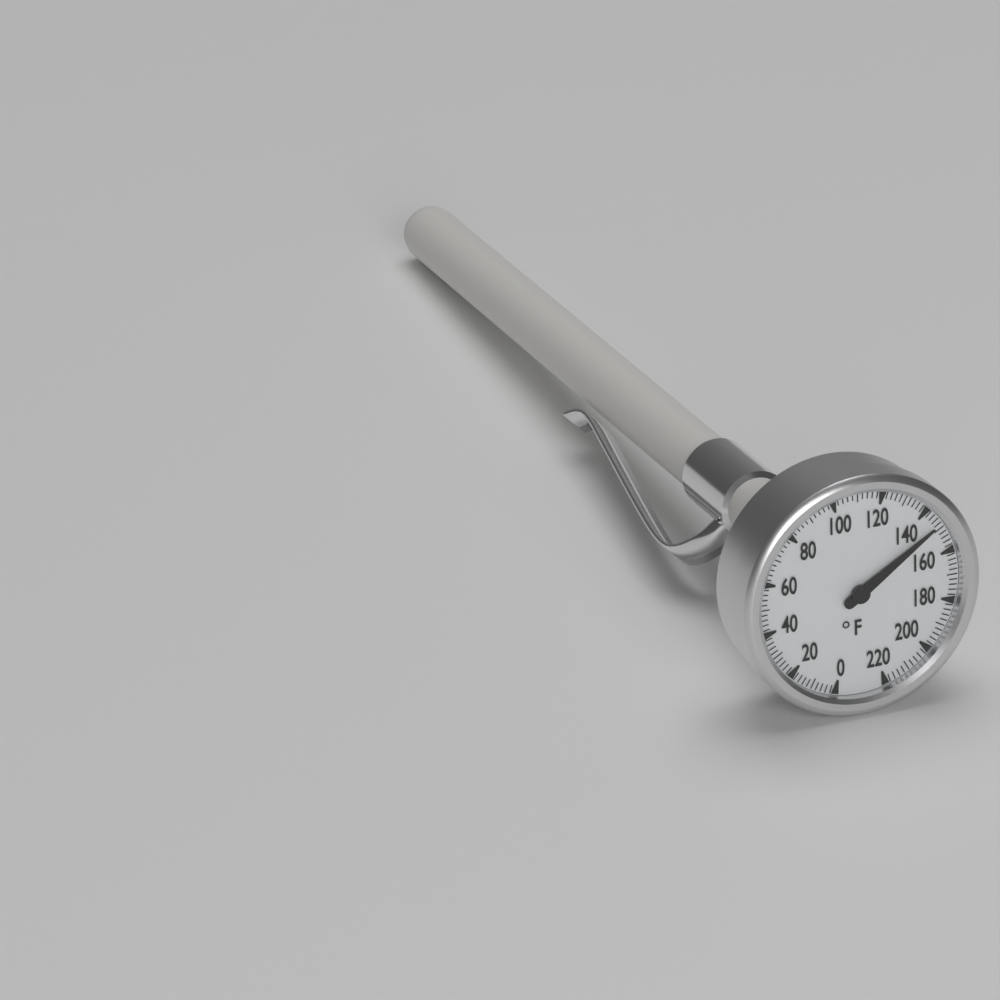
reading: 148 °F
